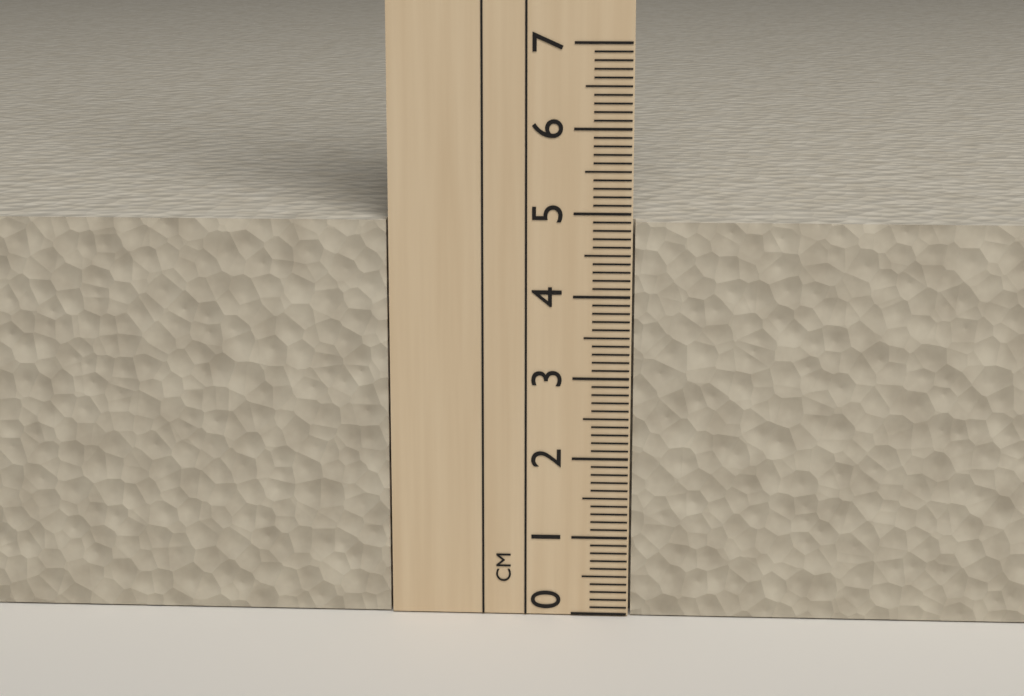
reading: 4.9 cm
